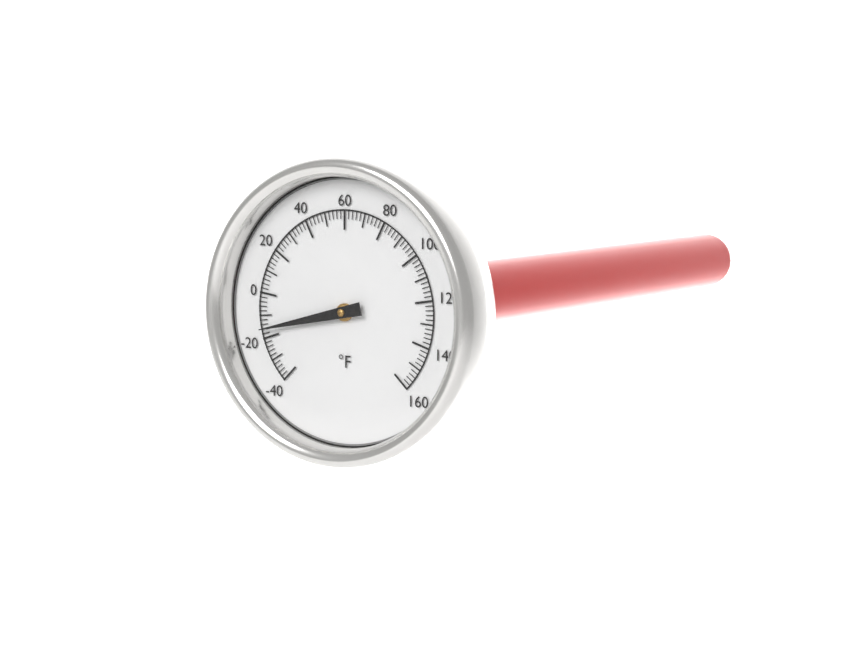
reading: -16 °F
